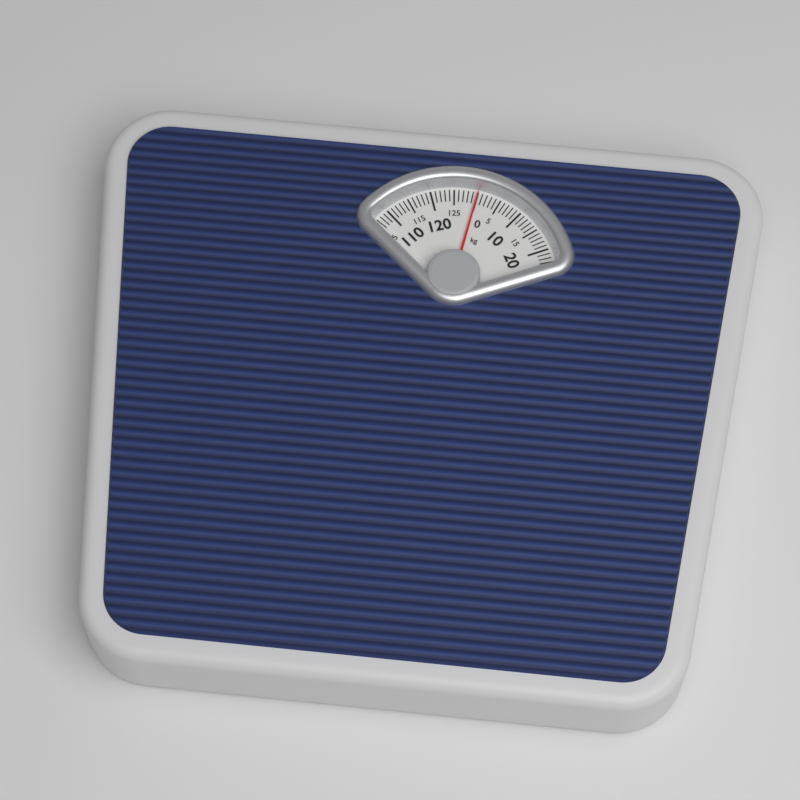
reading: 0 kg
